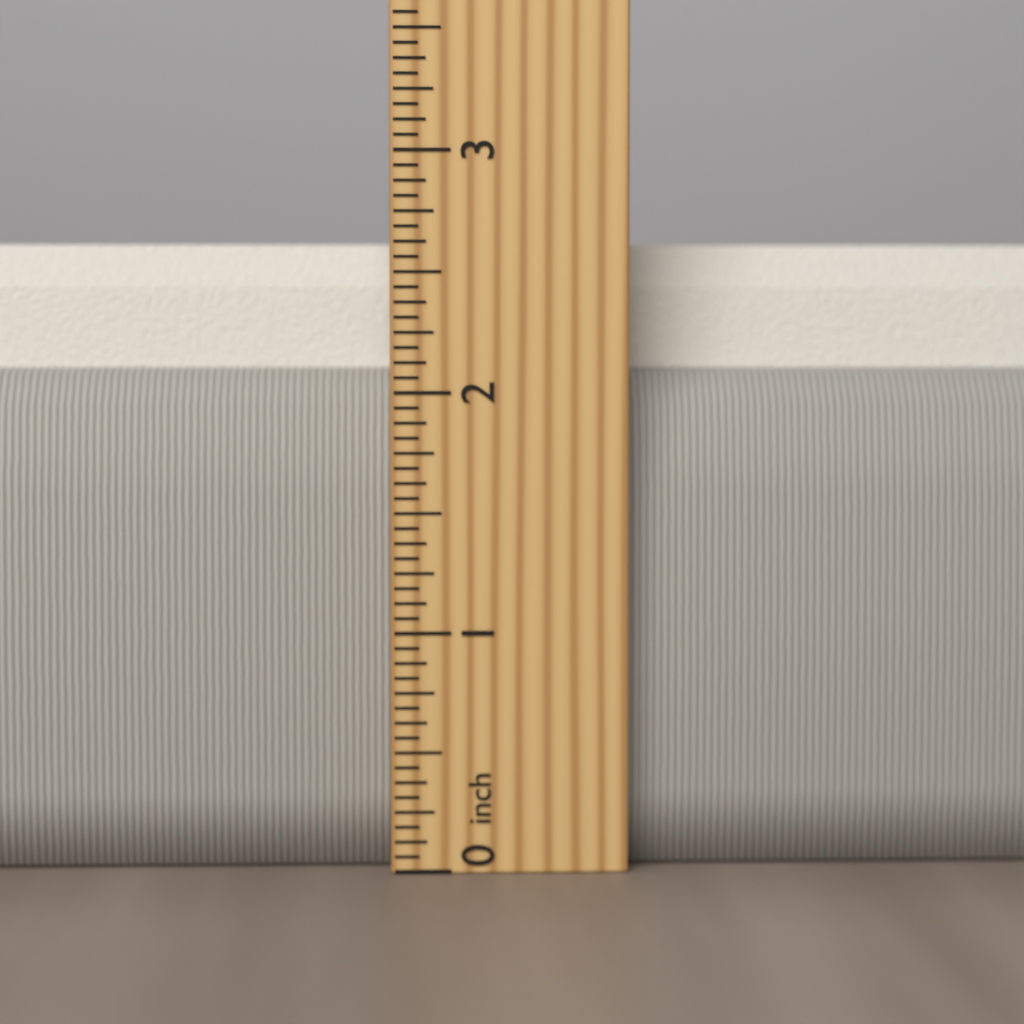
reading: 2.6250 inch
